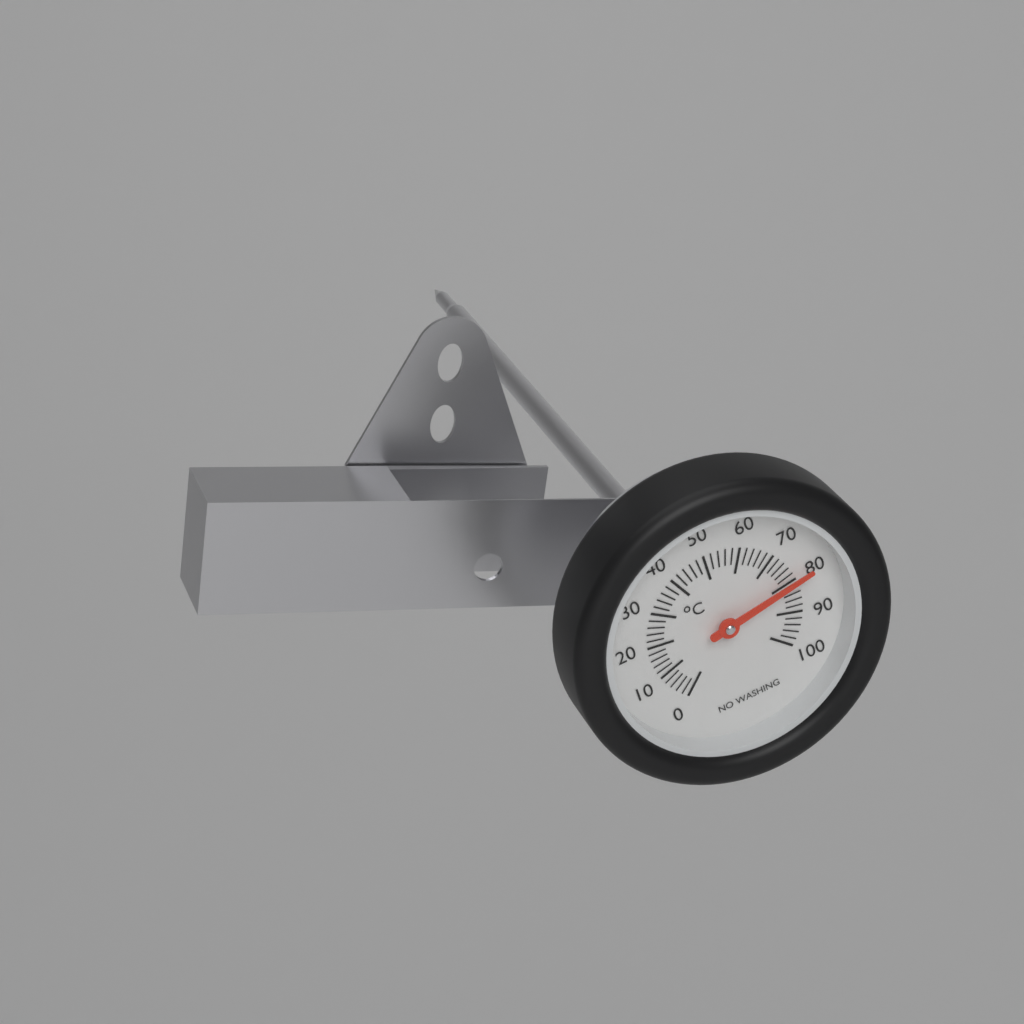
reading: 80 °C
